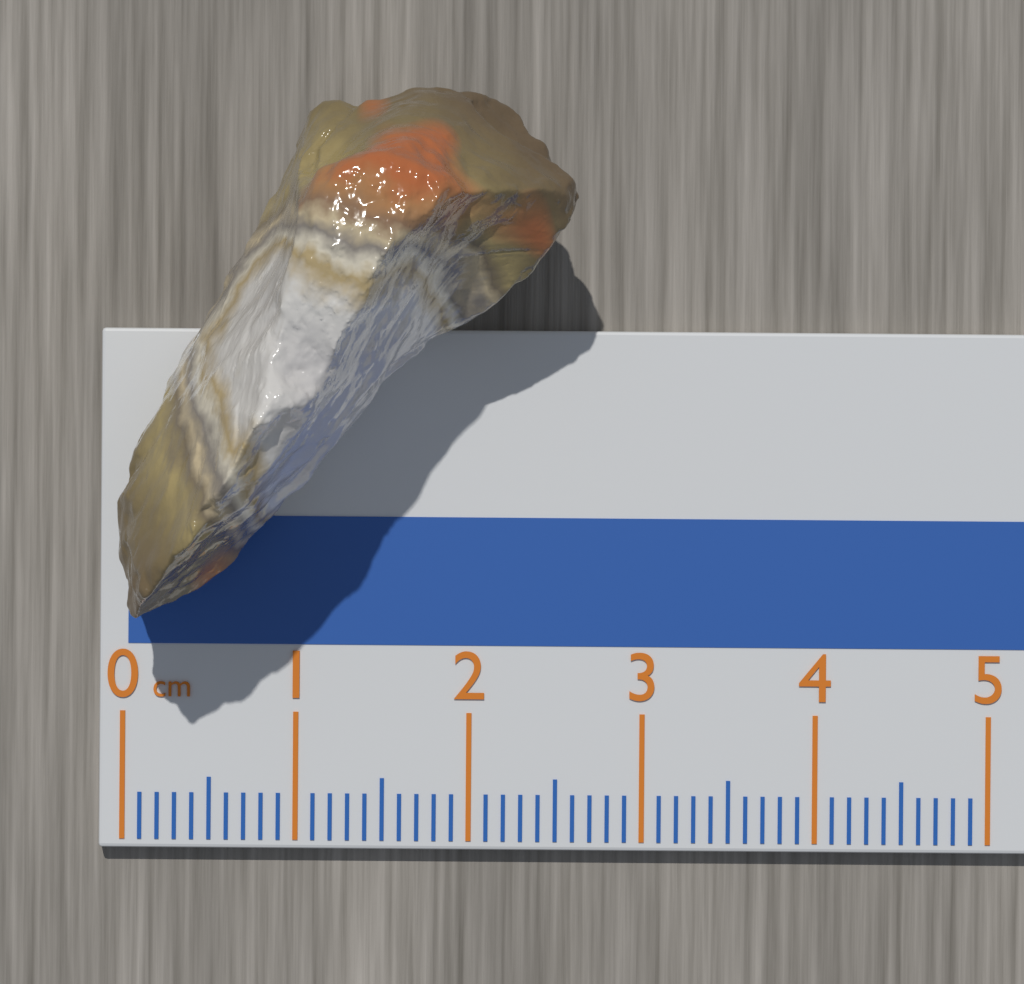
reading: 2.6 cm
